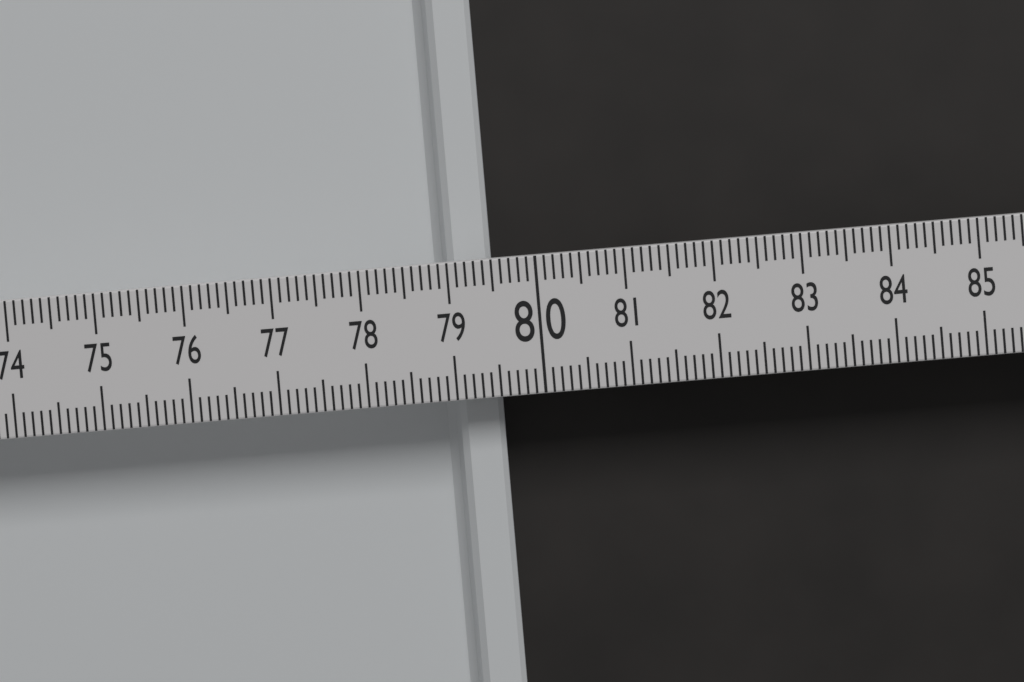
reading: 79.5 (no unit)
